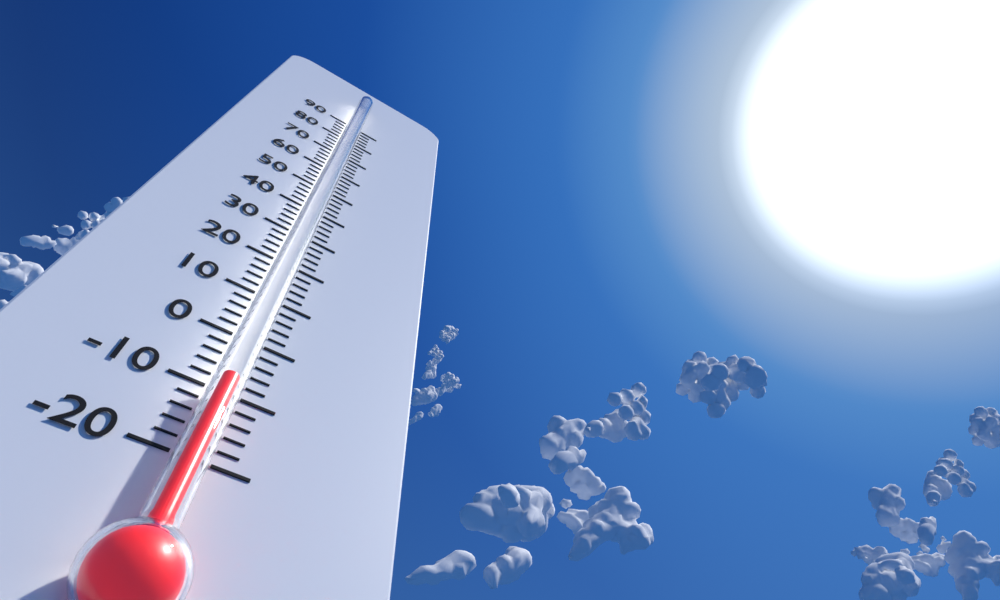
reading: -10 (no unit)
